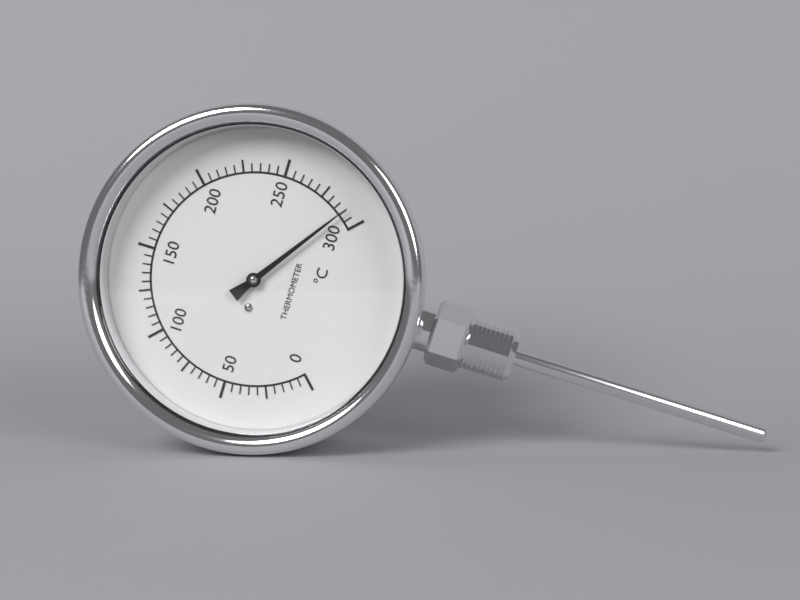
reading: 290 °C
